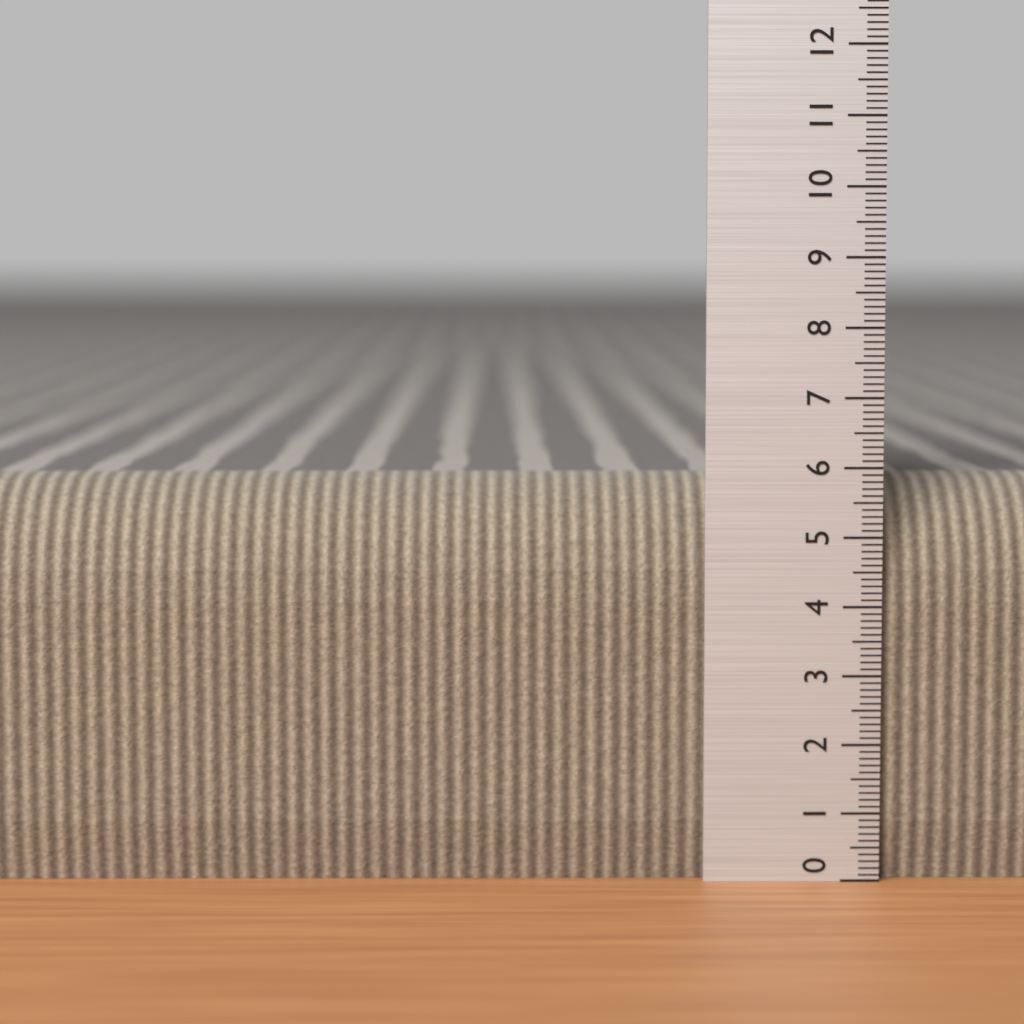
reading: 5.8 (no unit)
